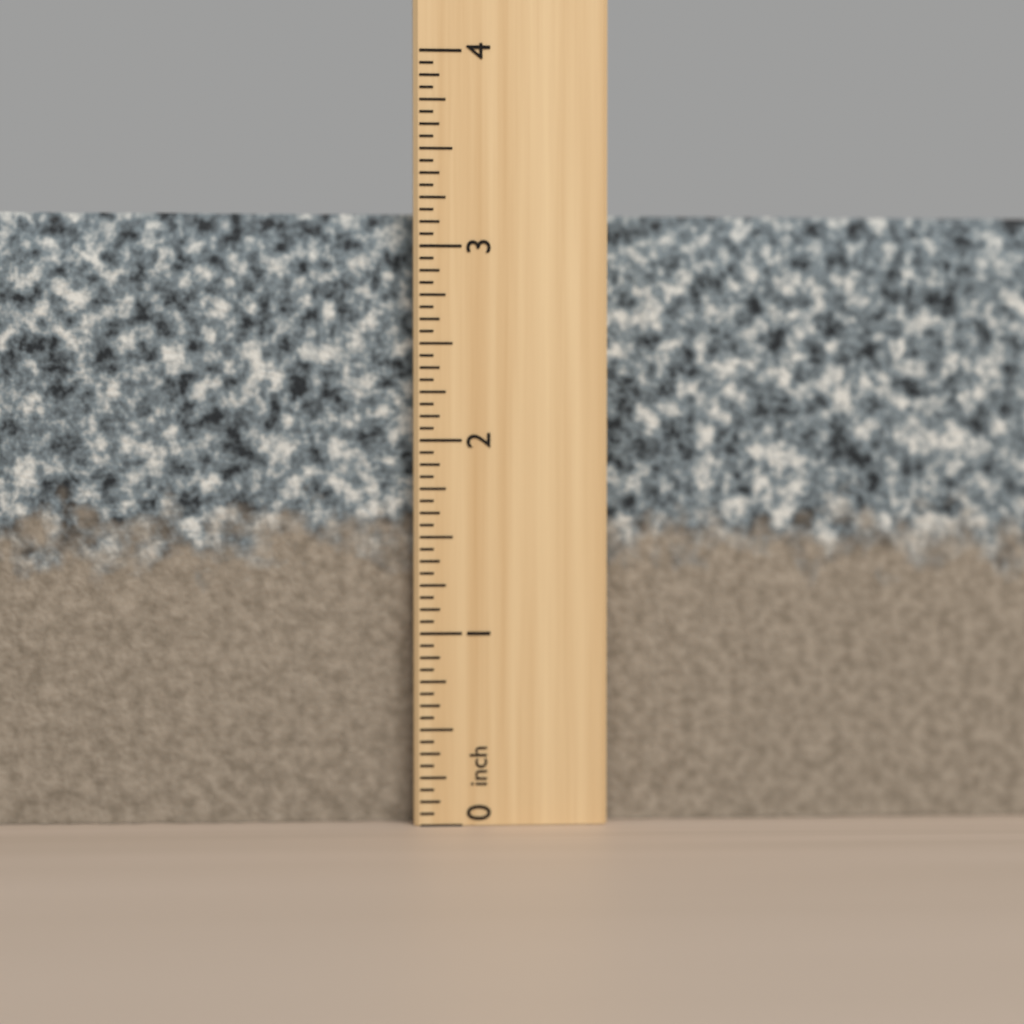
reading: 3.1875 inch
